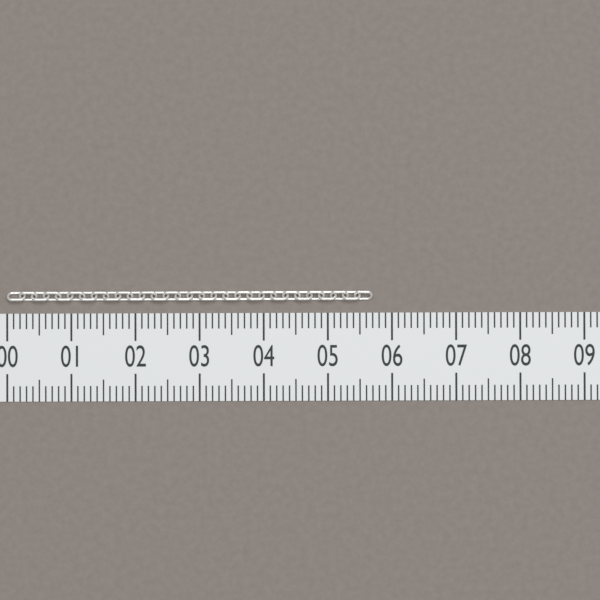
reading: 5.7 (no unit)
